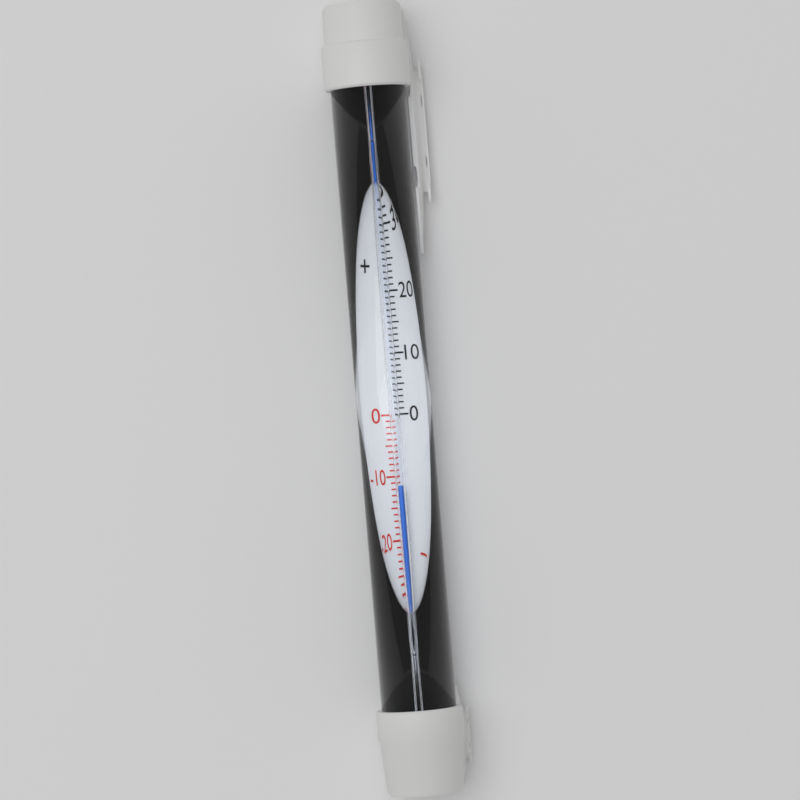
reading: -12 °C
